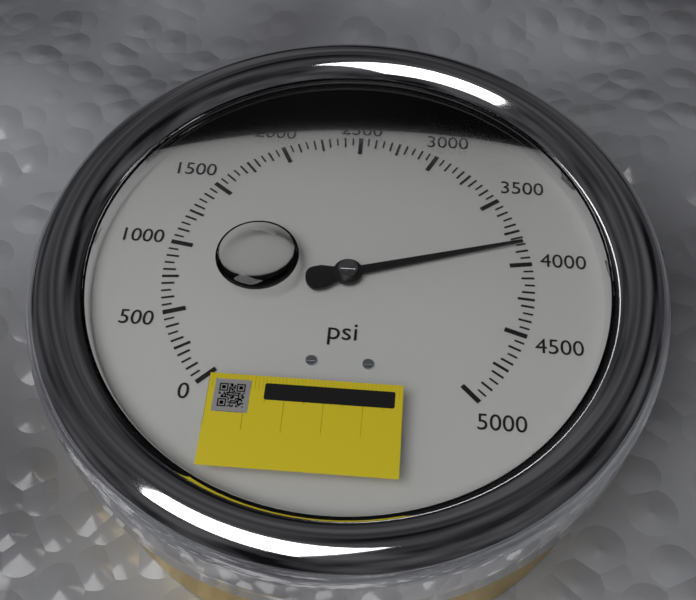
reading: 3850 psi
